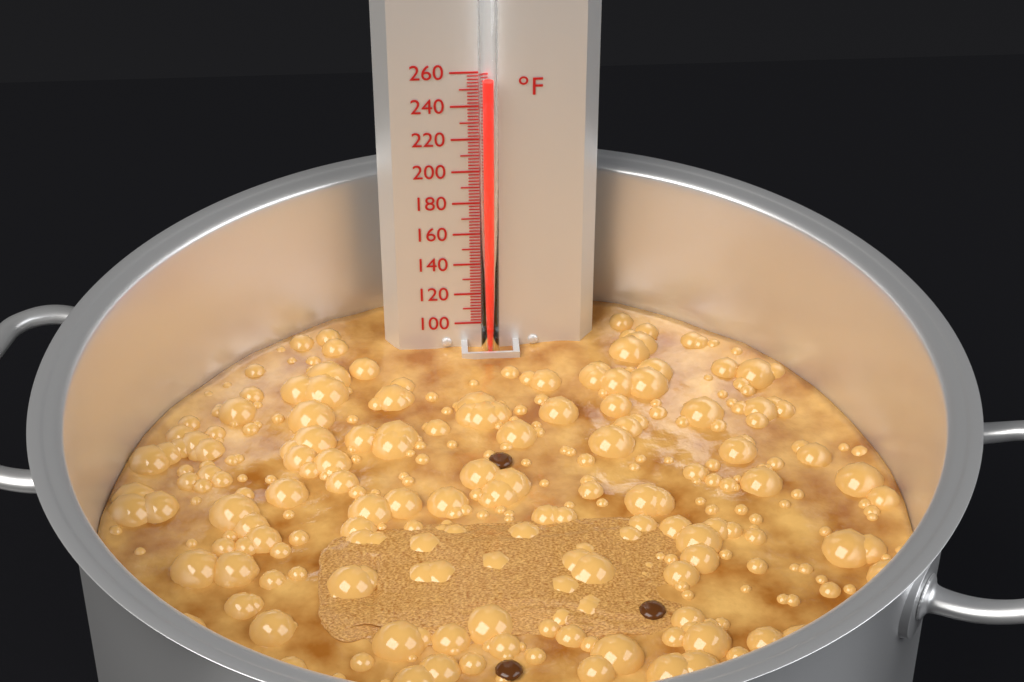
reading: 258 °F
